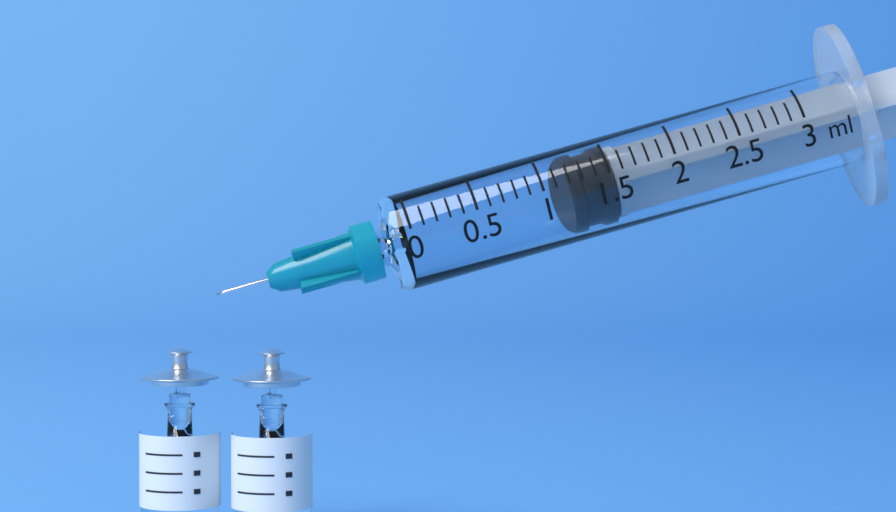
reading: 1.2 ml
